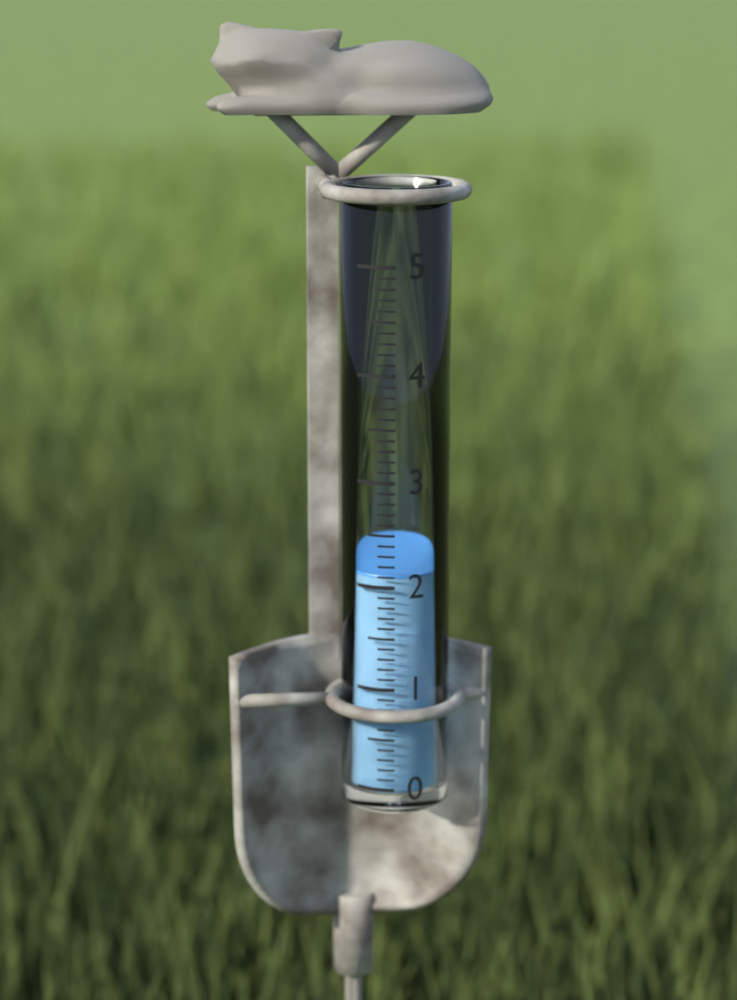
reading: 2.1 (no unit)
